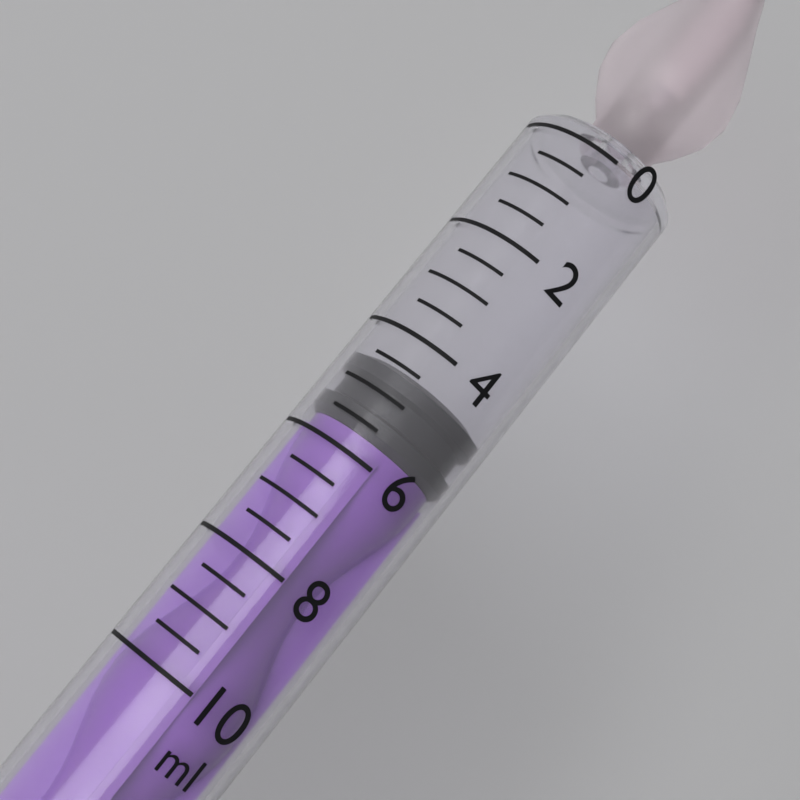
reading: 4.5 ml
